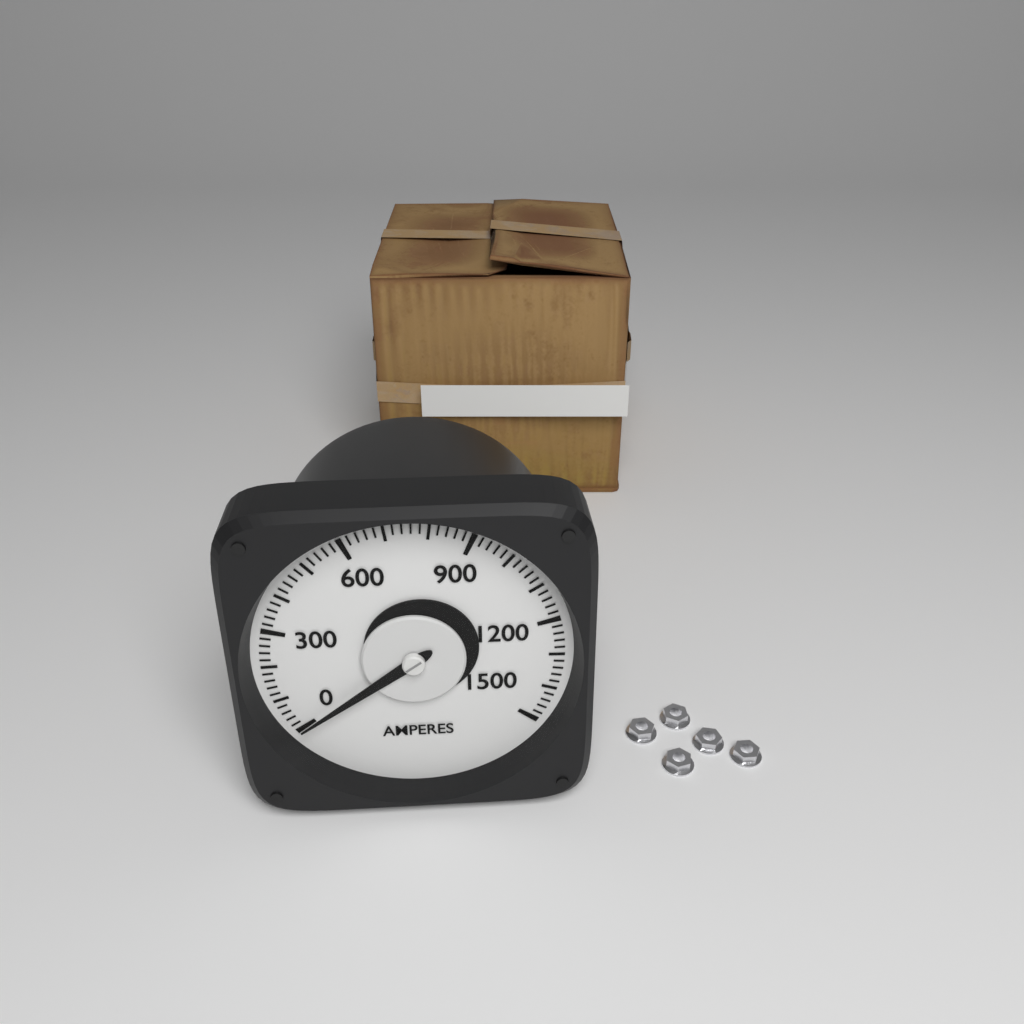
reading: 0 A
